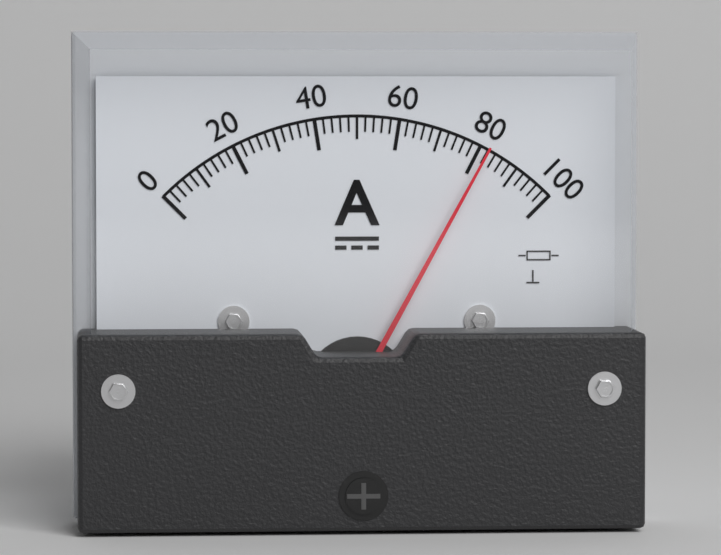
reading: 82 A
